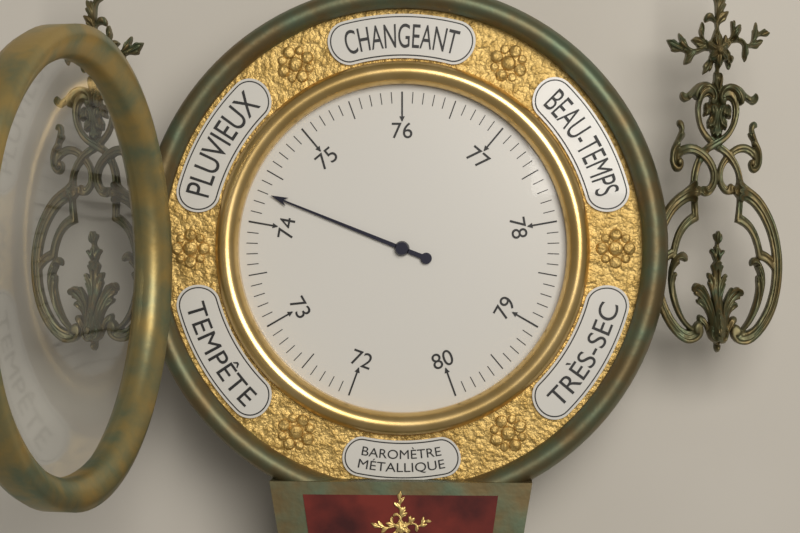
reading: 74.3 (no unit)
